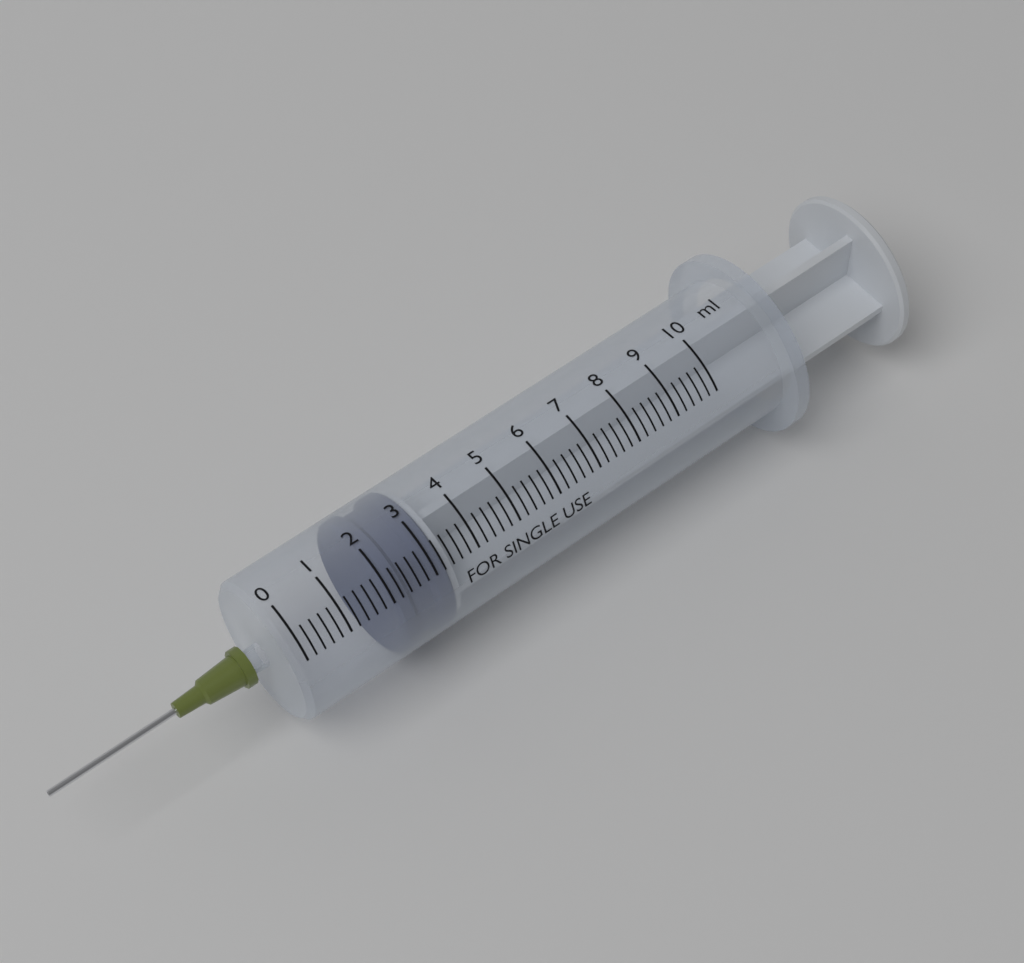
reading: 2.0 ml
